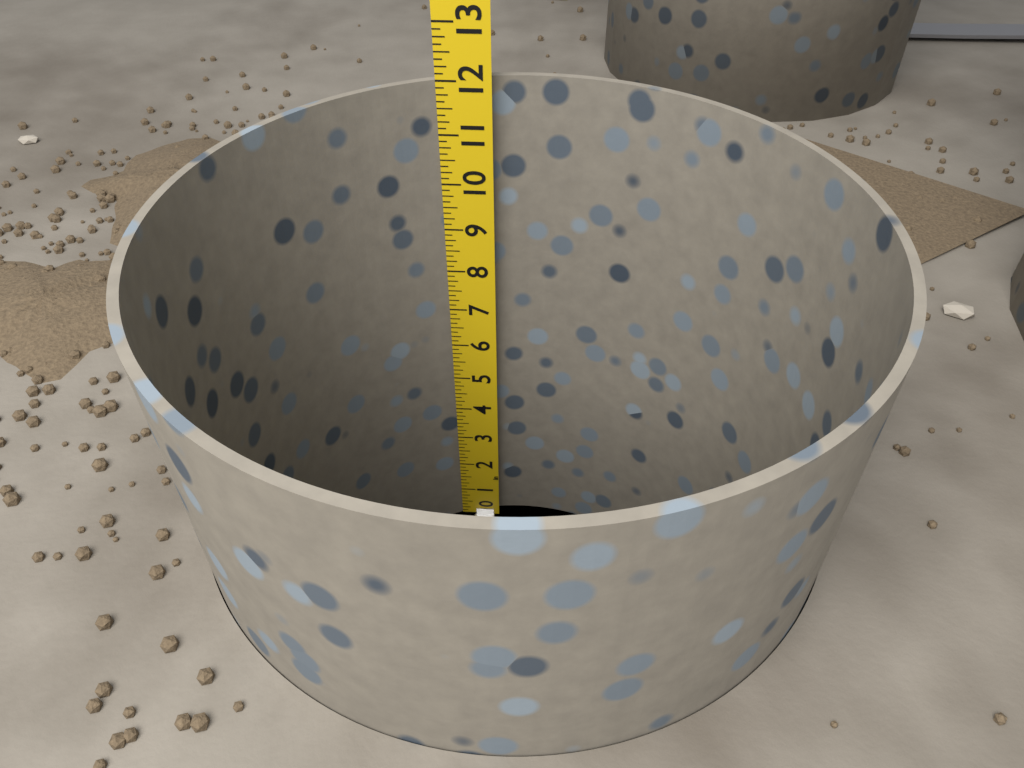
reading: 12.000 in
